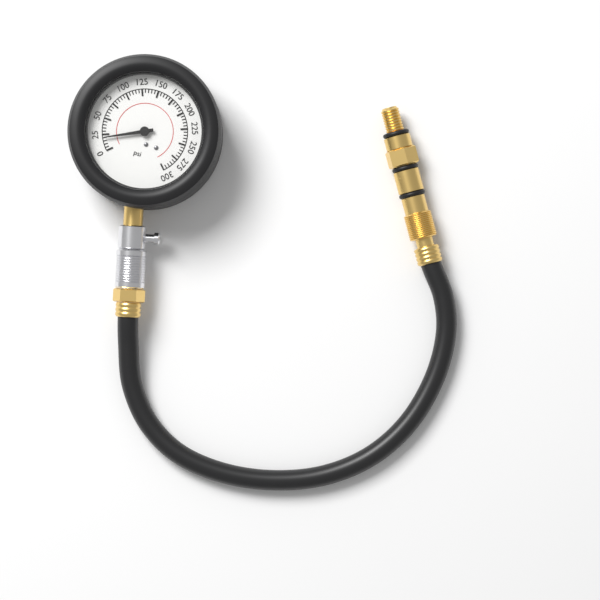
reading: 20 psi
